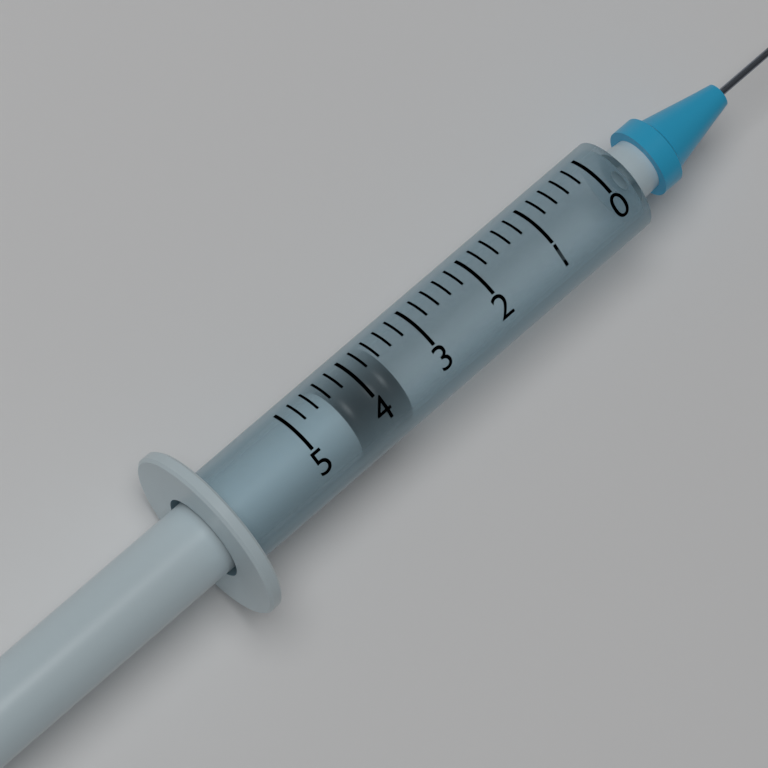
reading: 3.6 (no unit)
